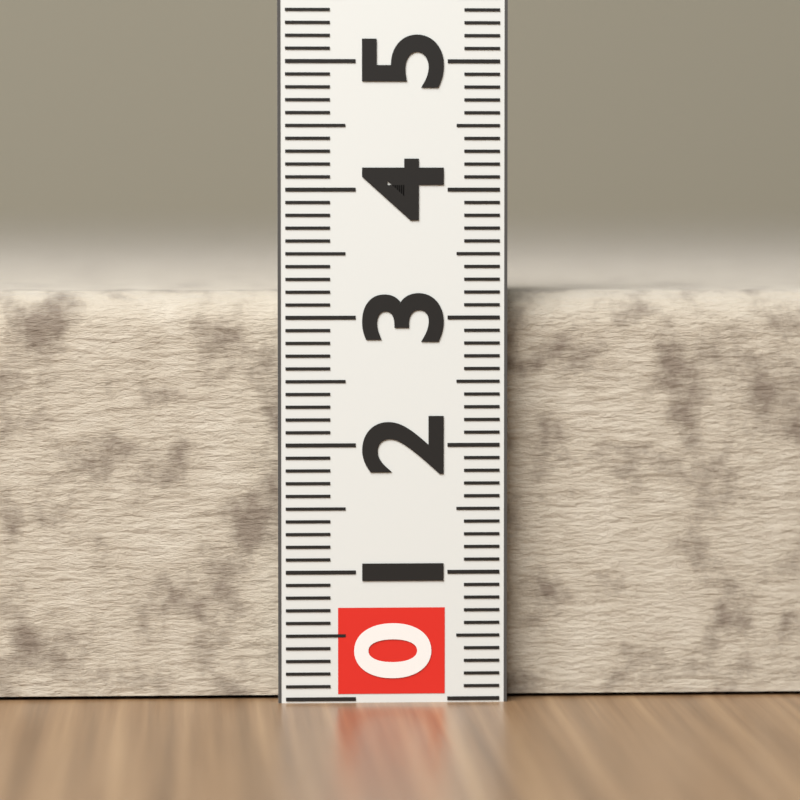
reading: 3.2 (no unit)
